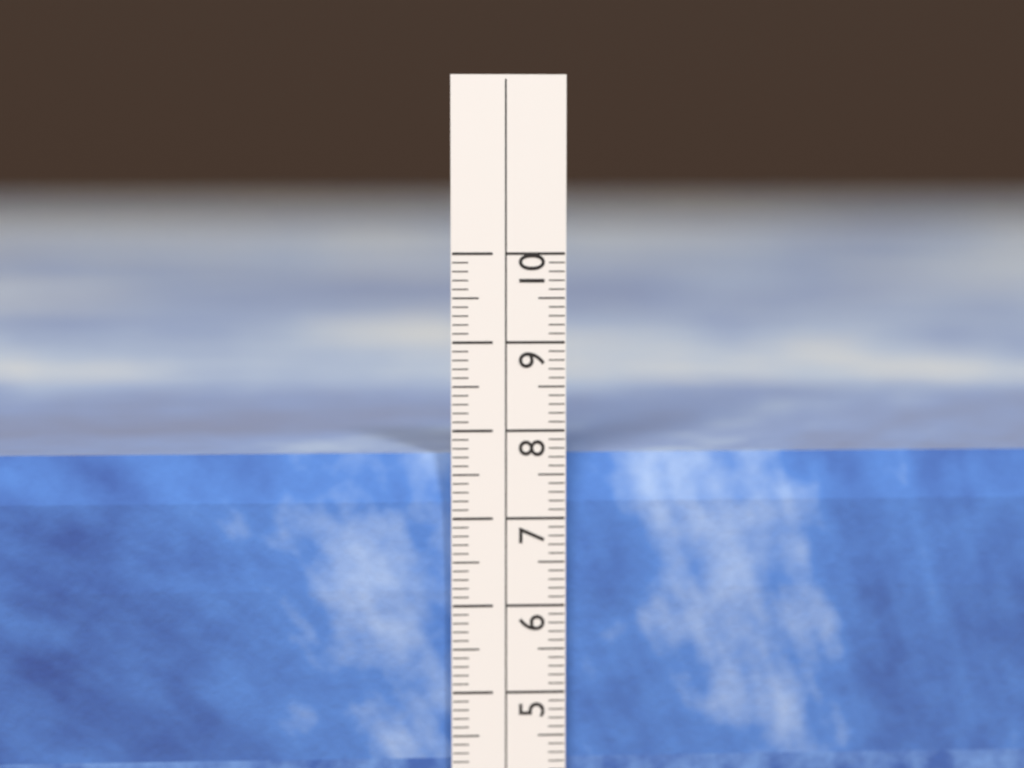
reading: 7.7 cm
